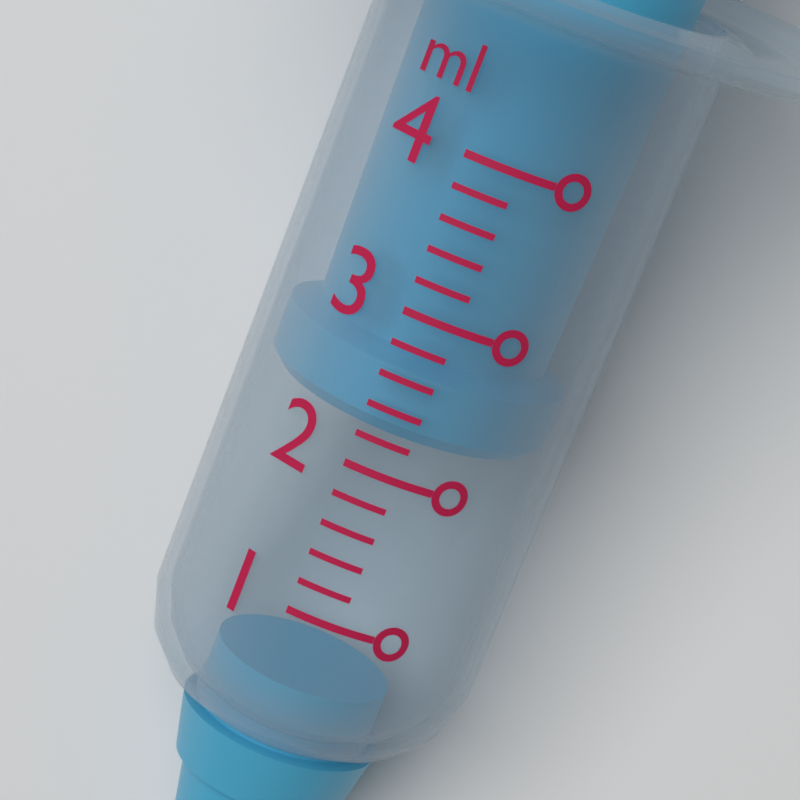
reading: 2.2 ml
